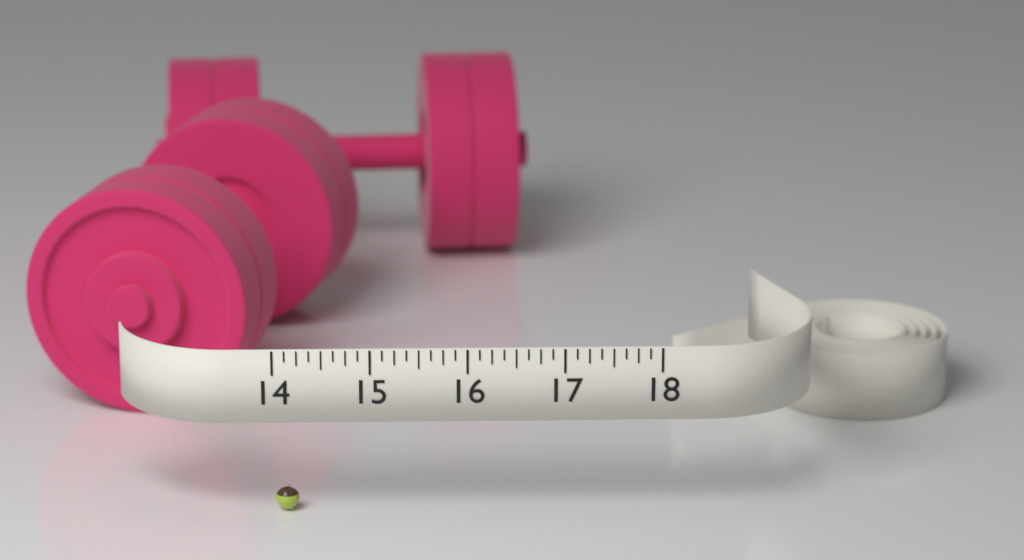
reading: 14.250 (no unit)
